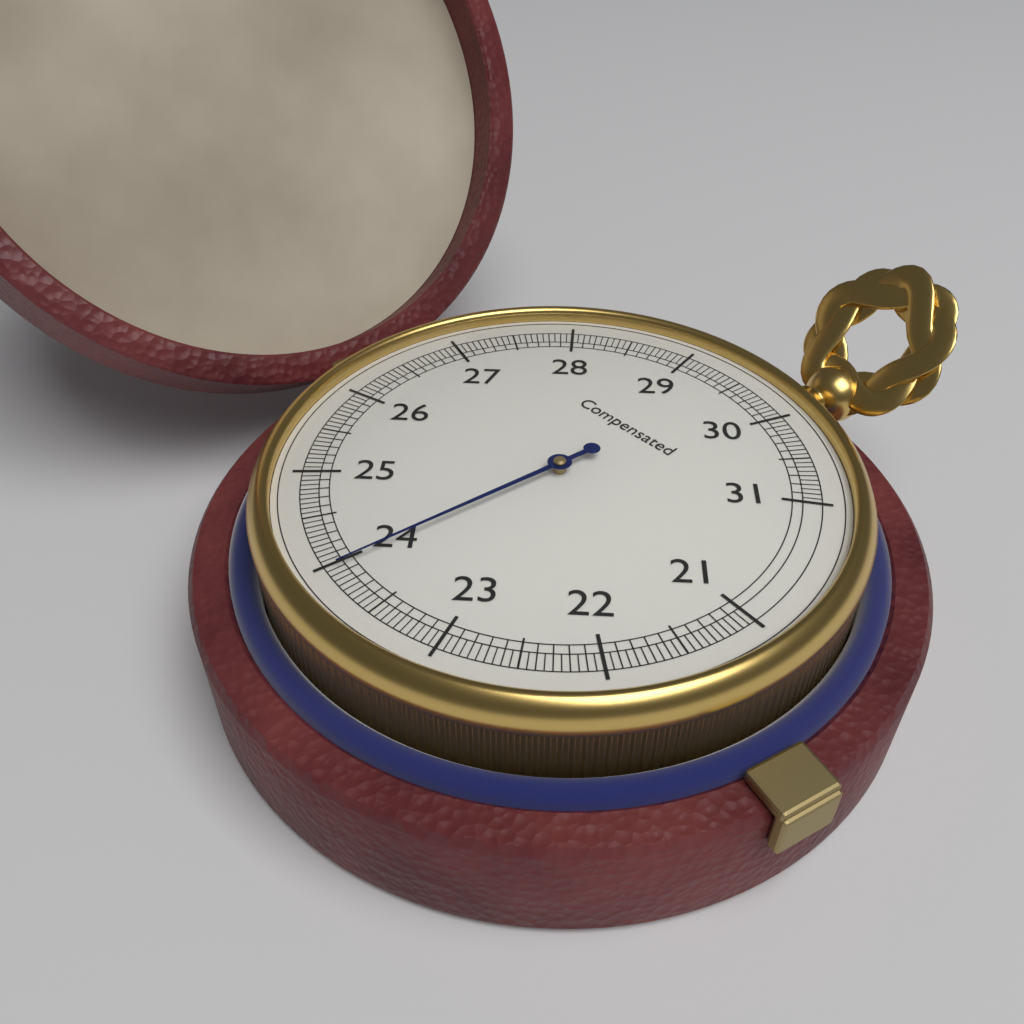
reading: 23.95 (no unit)
